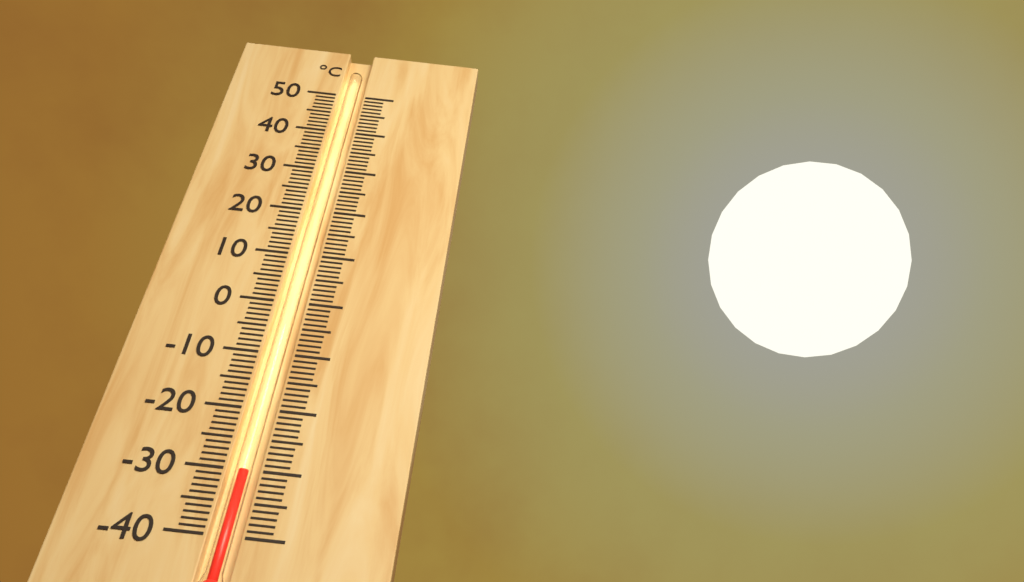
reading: -30 °C
